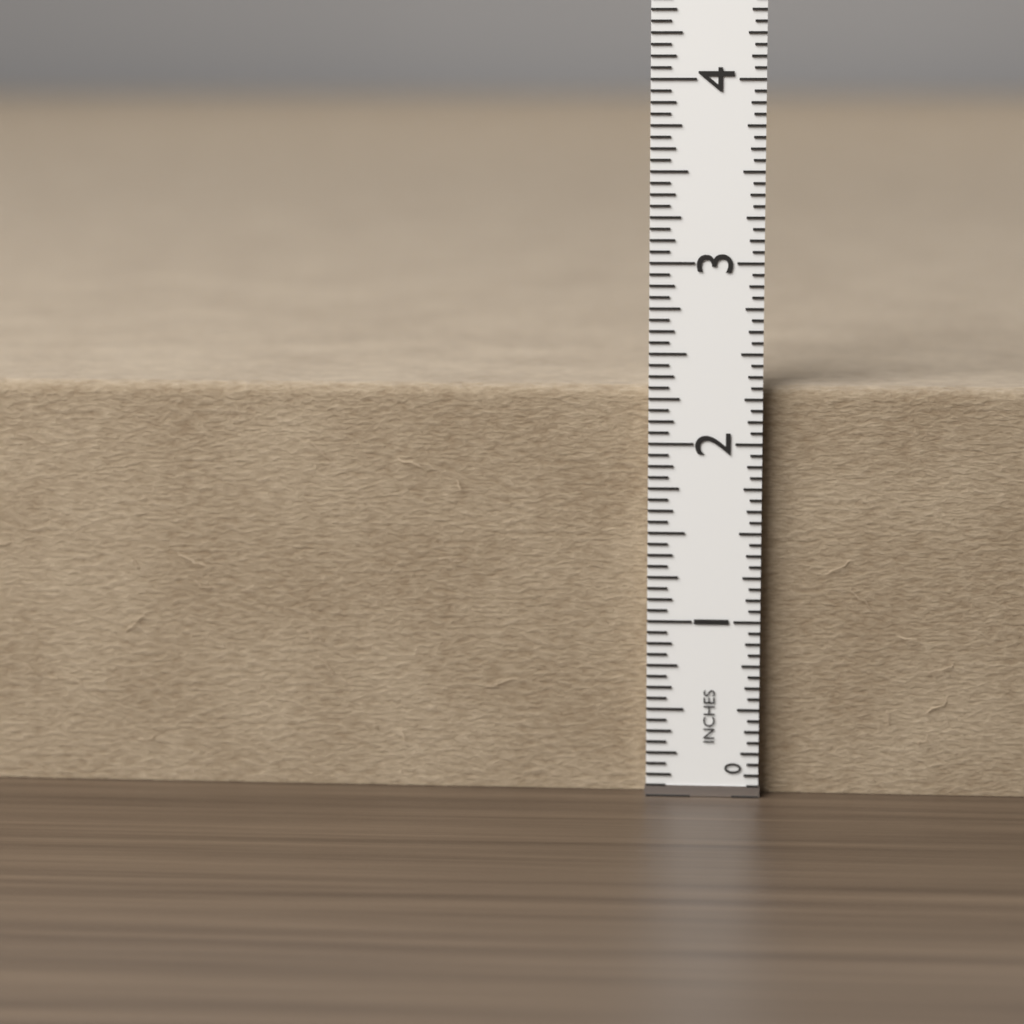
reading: 2.3125 in
